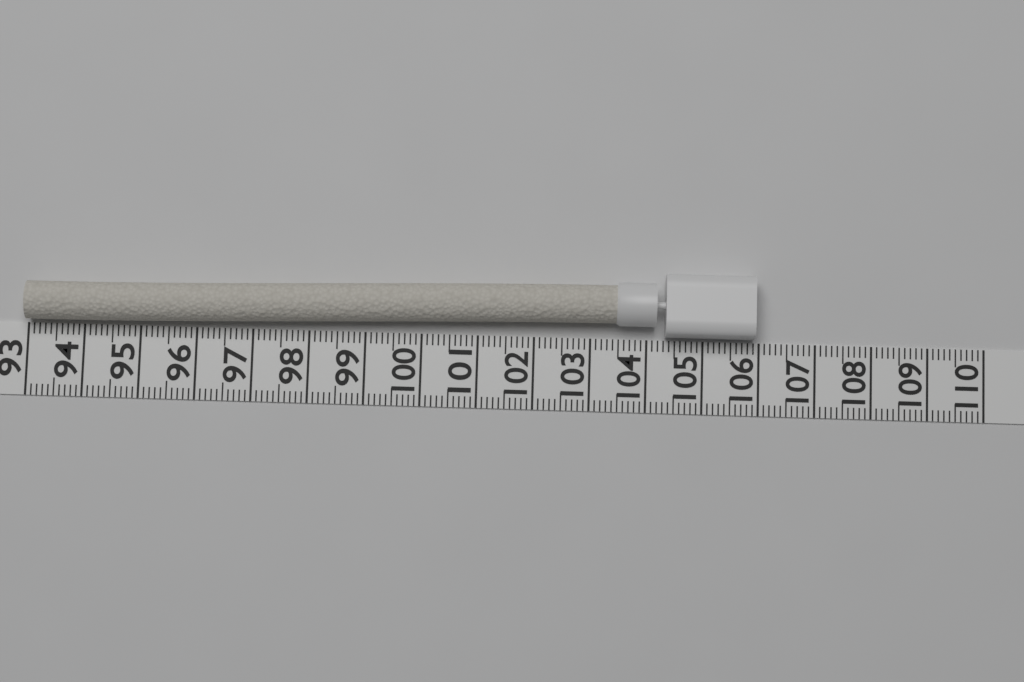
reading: 105.9 (no unit)
